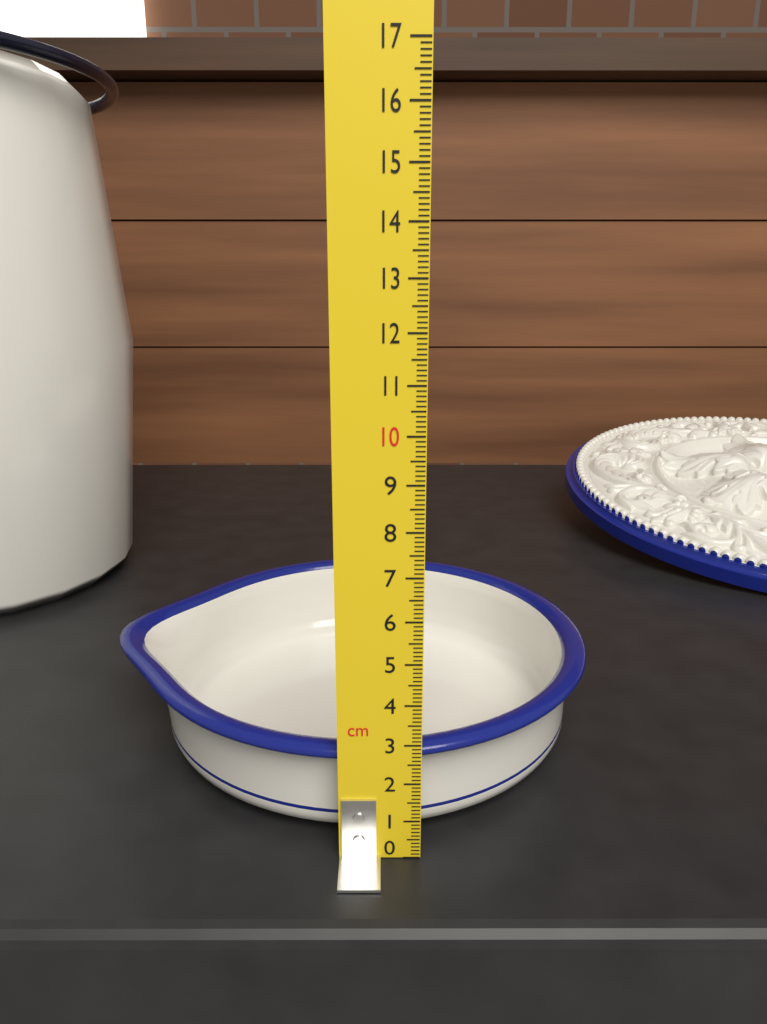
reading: 2.8 cm
